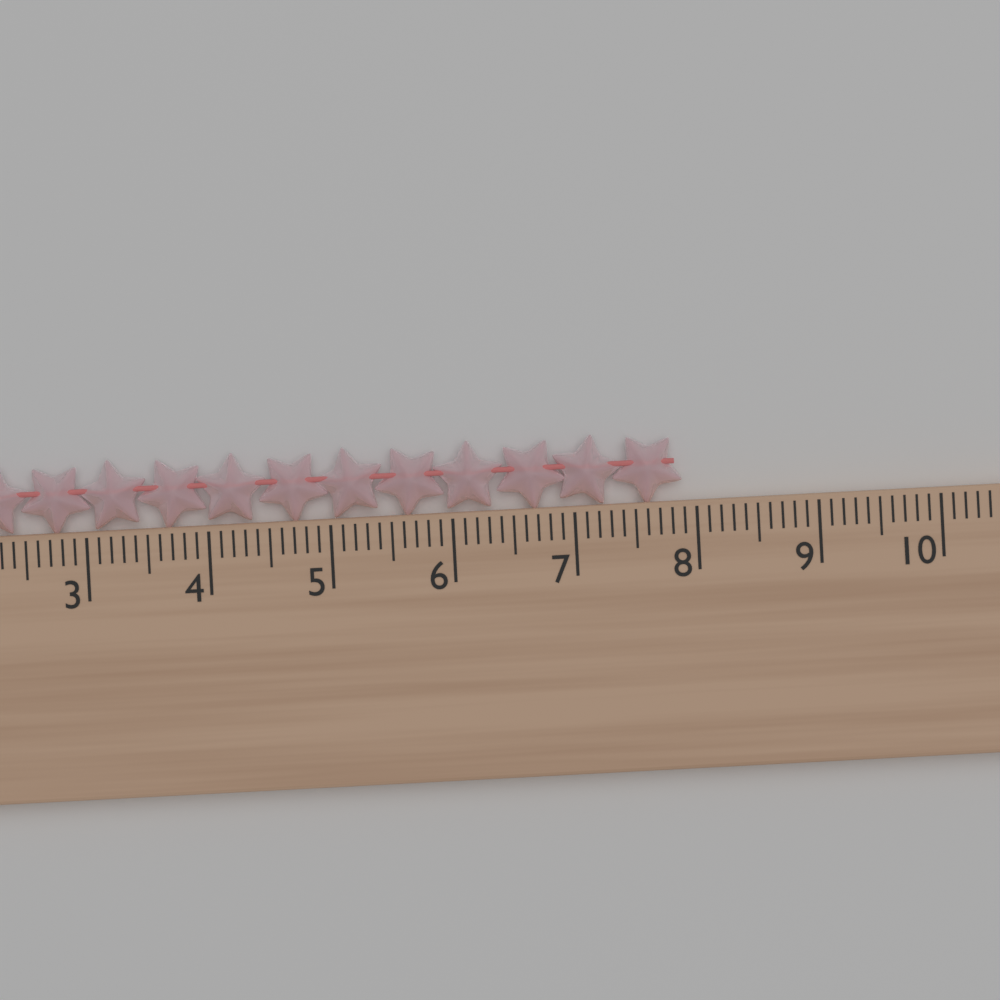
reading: 7.9 cm
